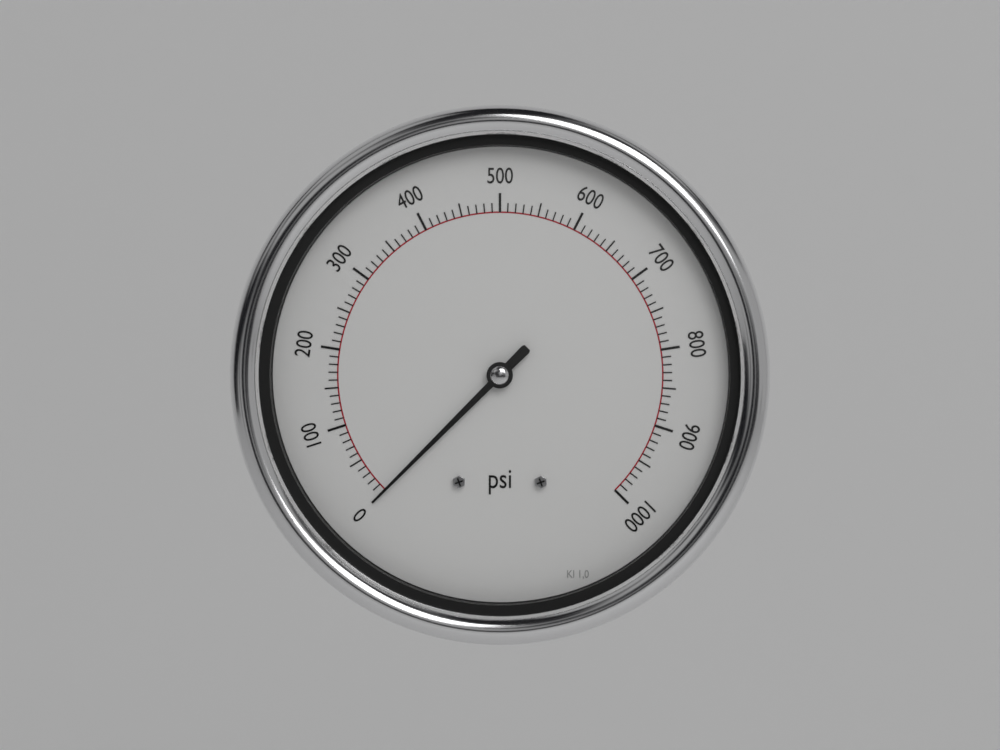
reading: 0 psi
